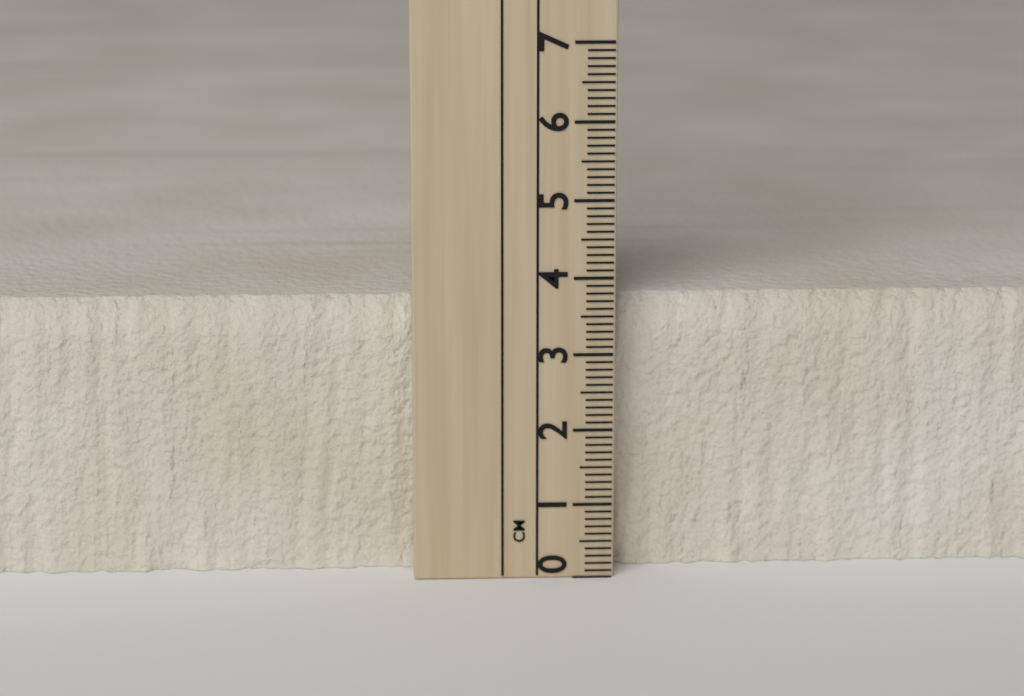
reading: 3.7 cm
